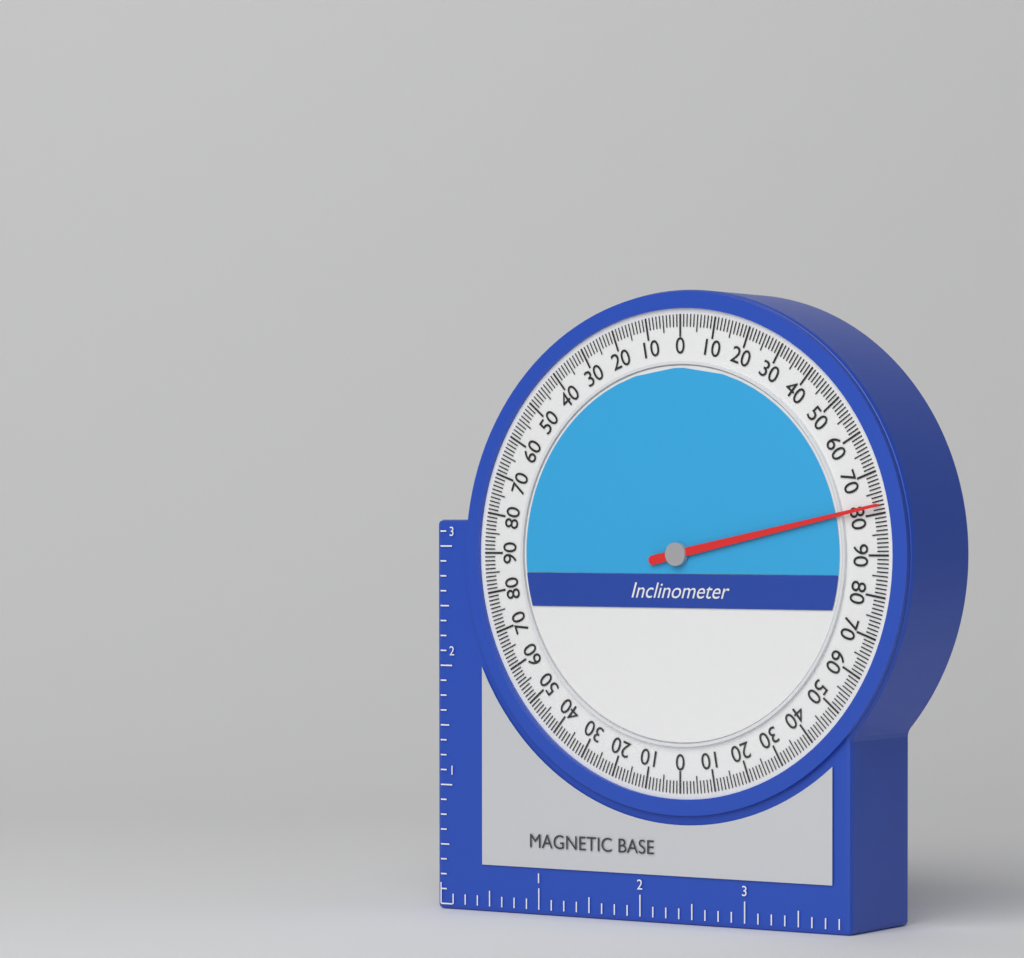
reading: 78 (no unit)
